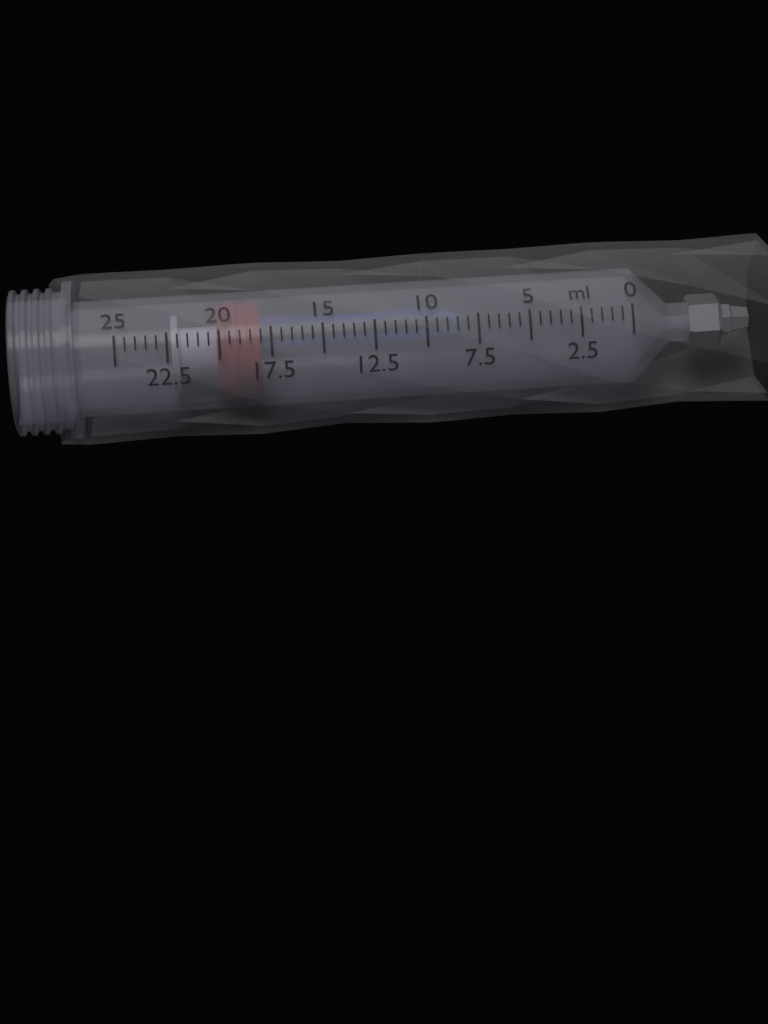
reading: 18.0 ml
